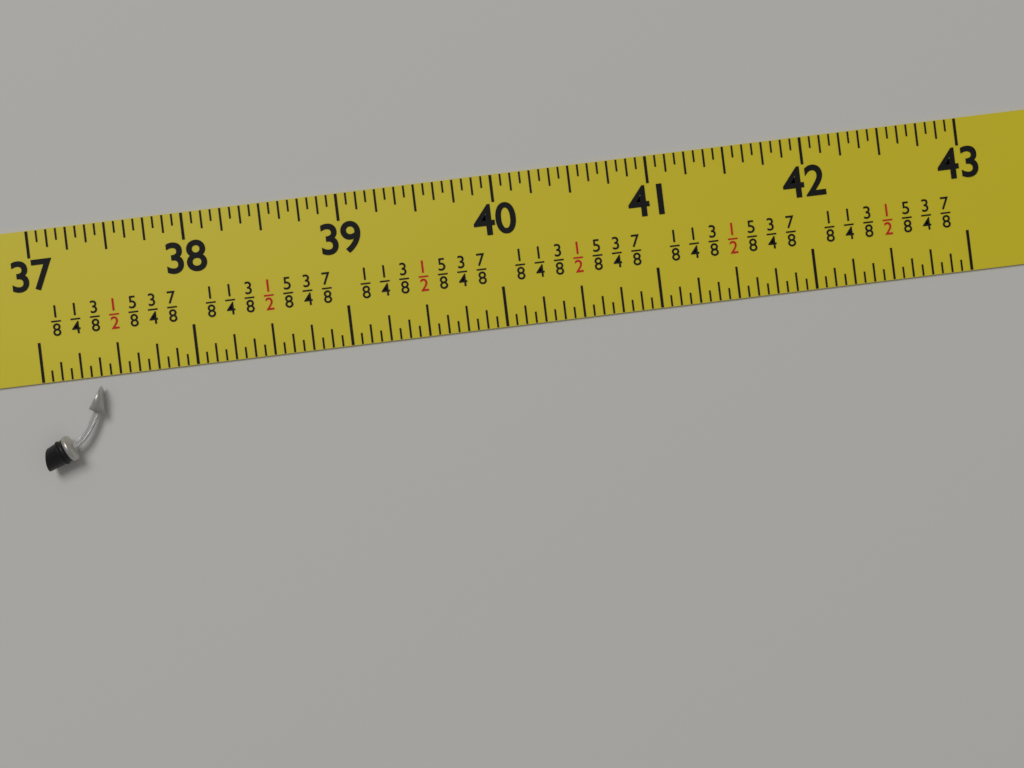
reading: 37.3750 in
